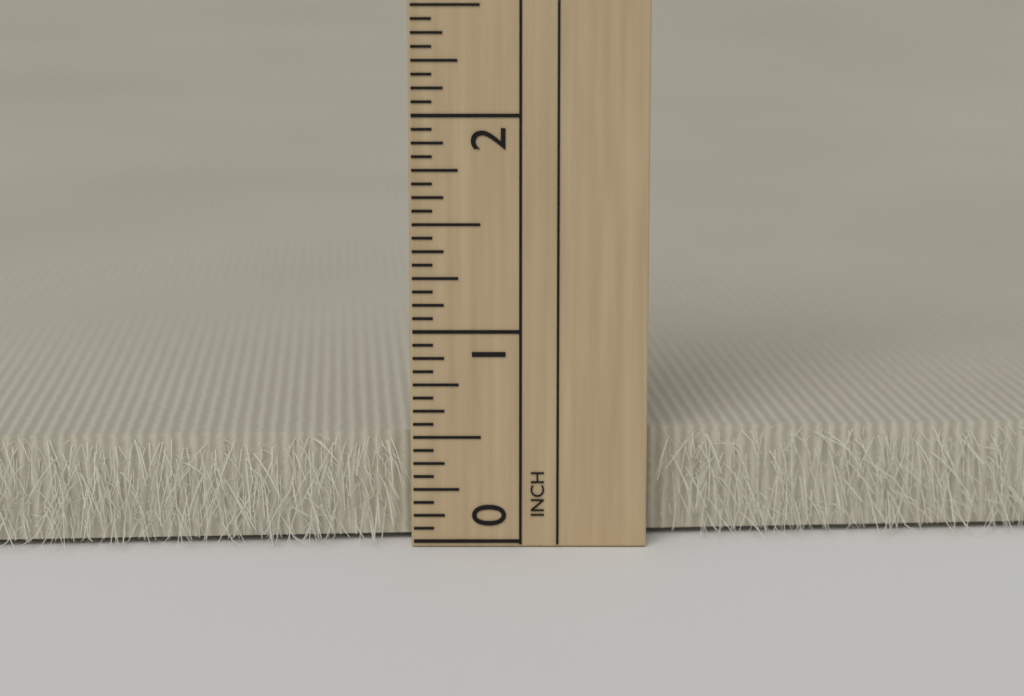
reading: 0.5000 in
